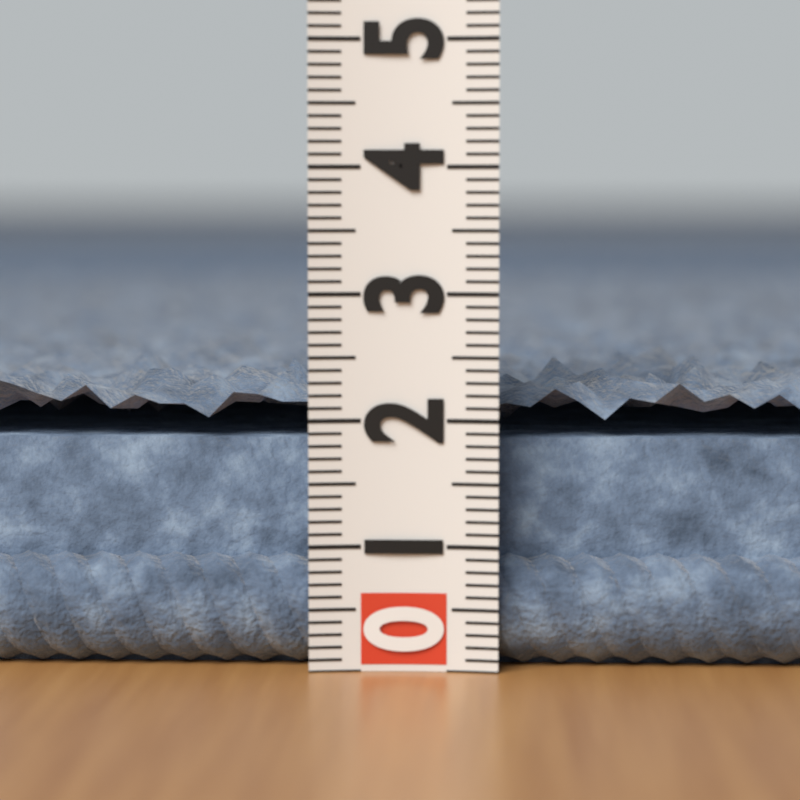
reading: 2.4 (no unit)
